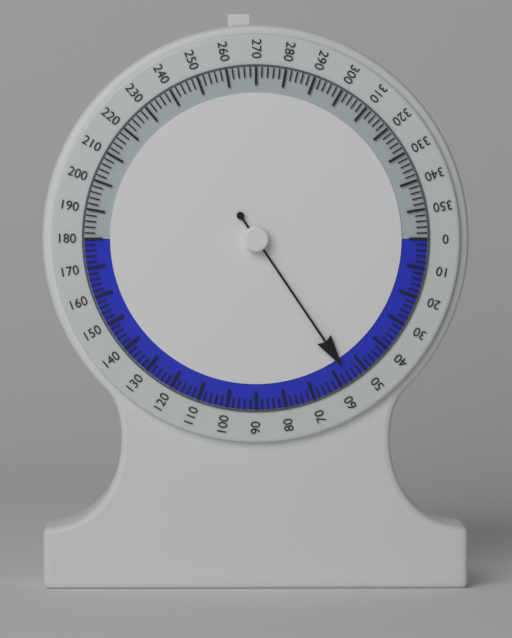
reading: 56 (no unit)
